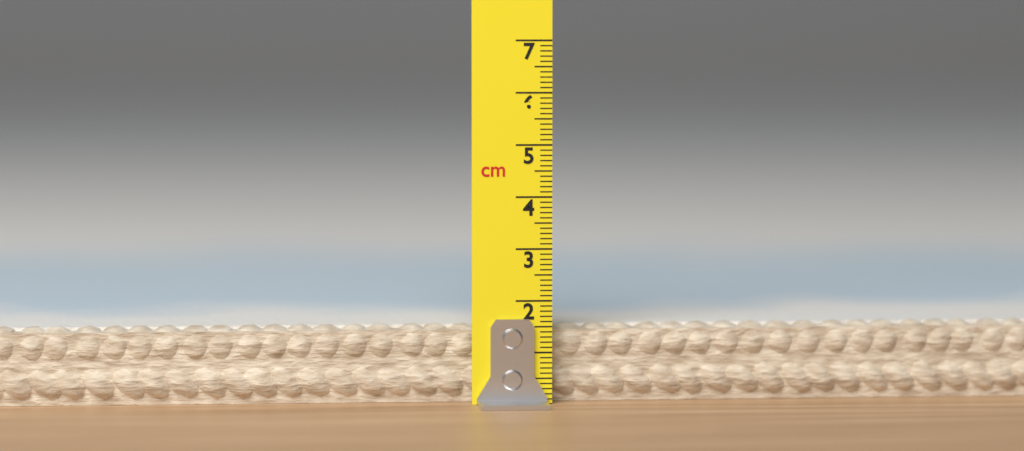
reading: 1.5 cm
